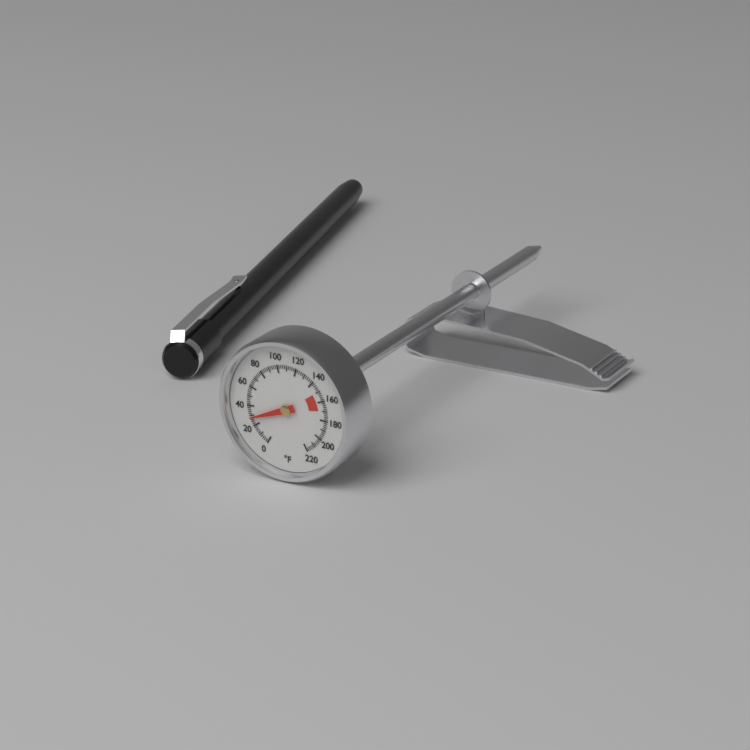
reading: 28 °F
